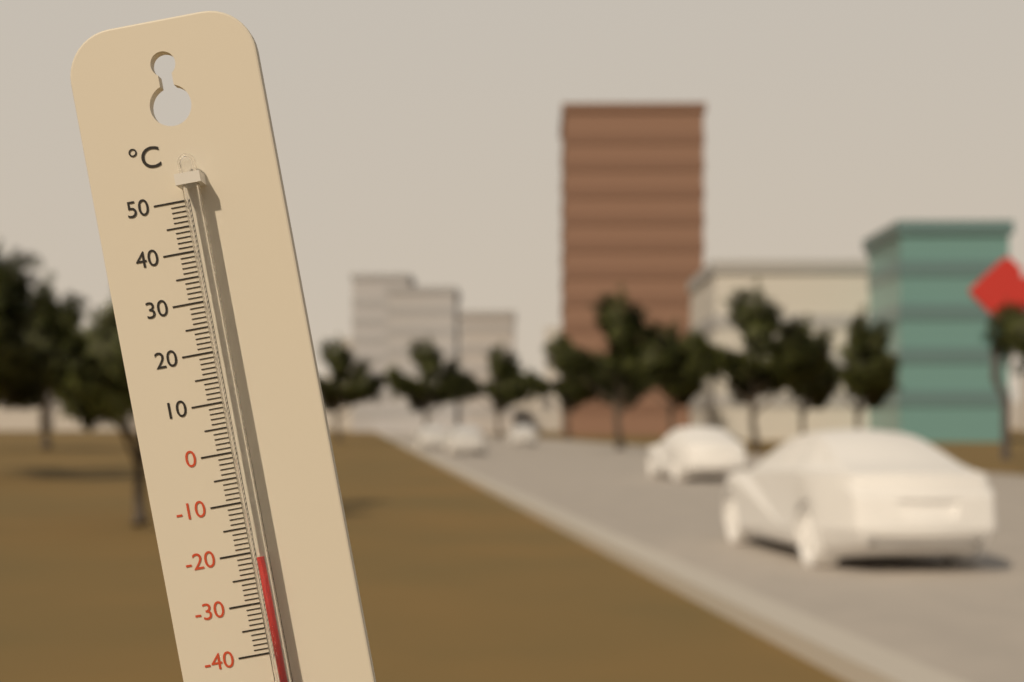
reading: -21 °C
